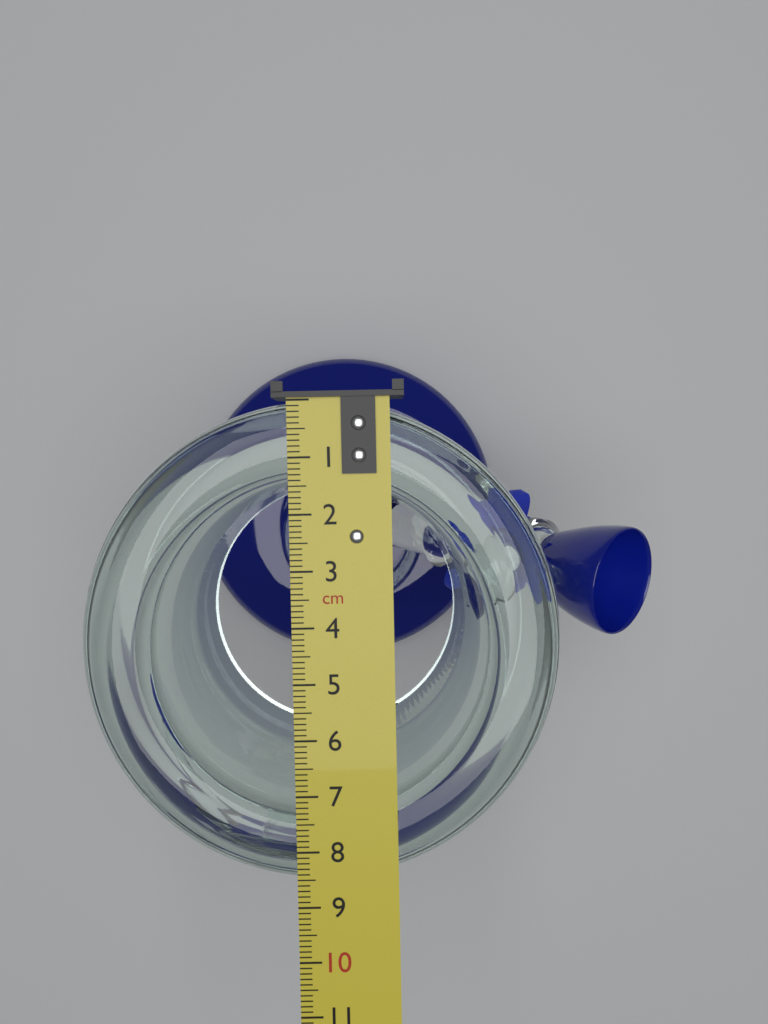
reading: 8.6 cm
